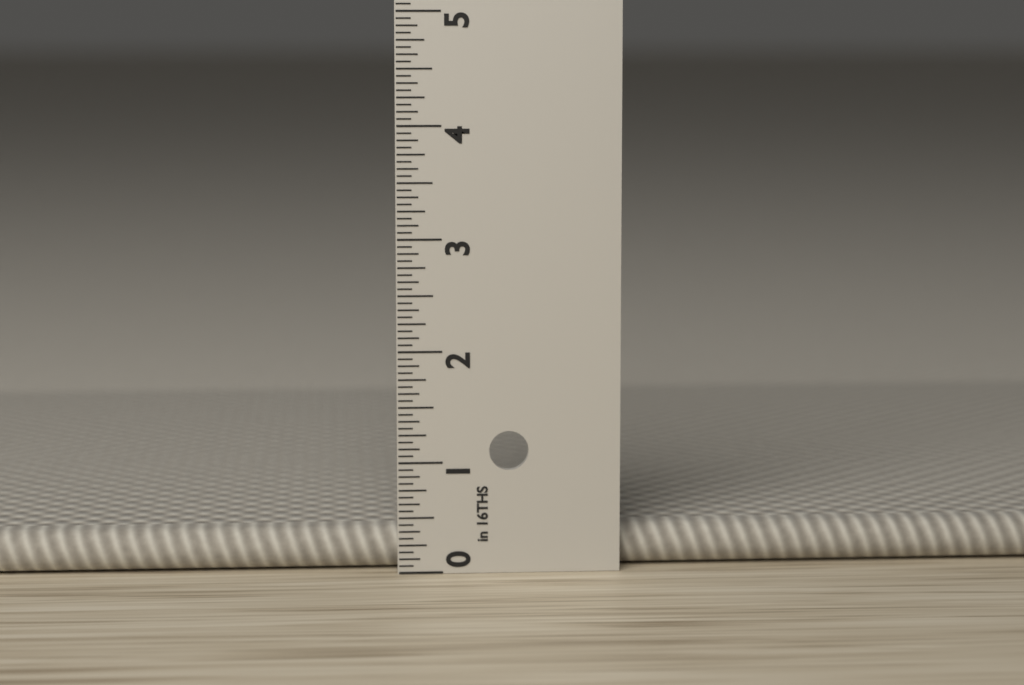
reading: 0.3750 in
